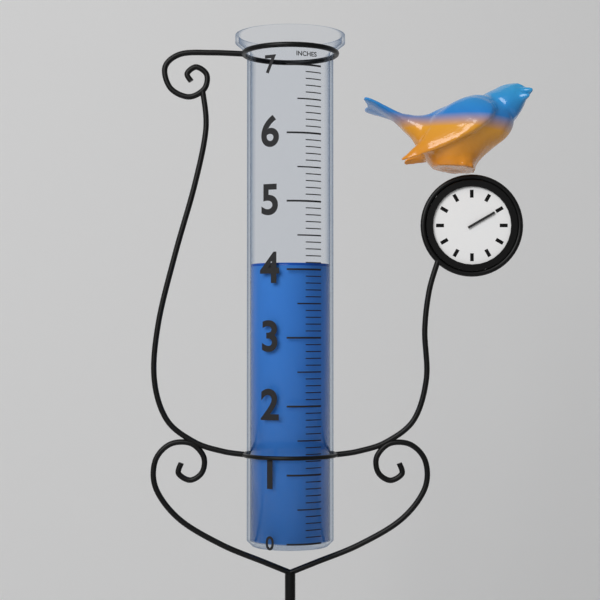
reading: 4.1 in
